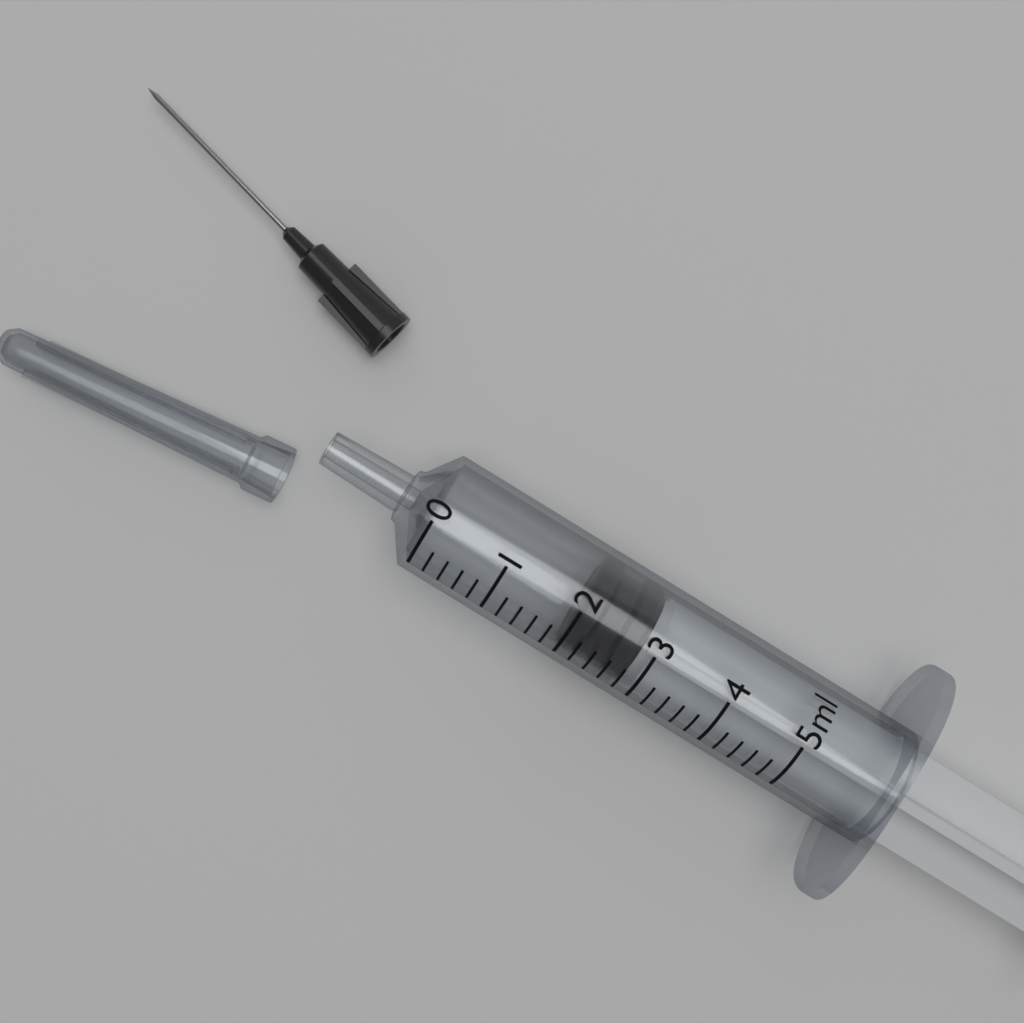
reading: 2.0 ml
